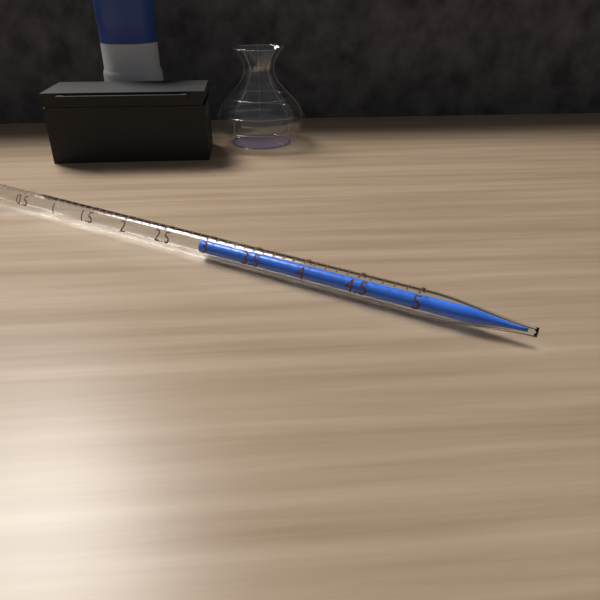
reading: 2.9 ml
